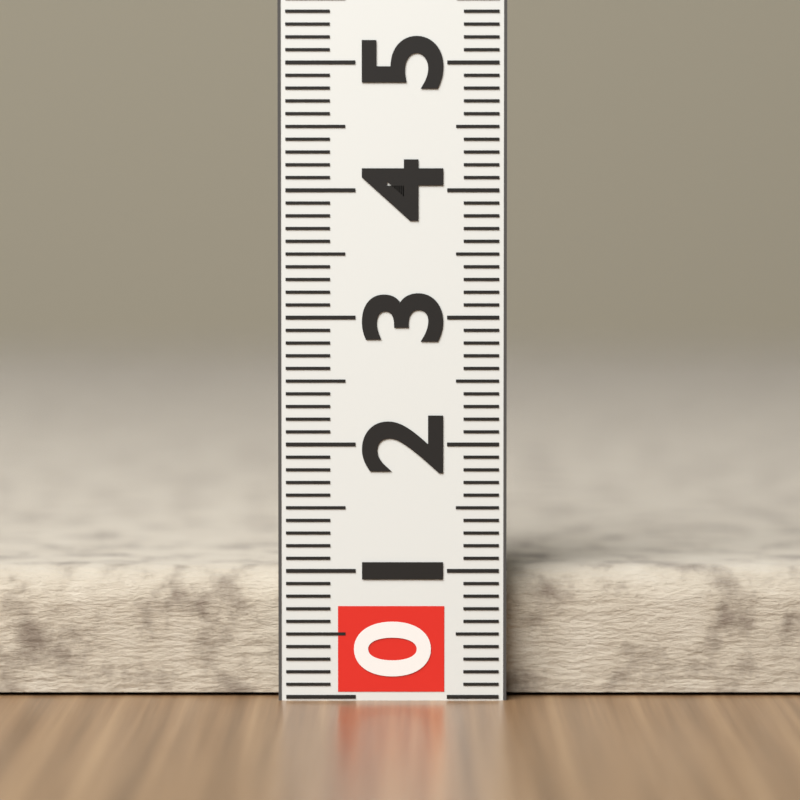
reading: 1.0 (no unit)
